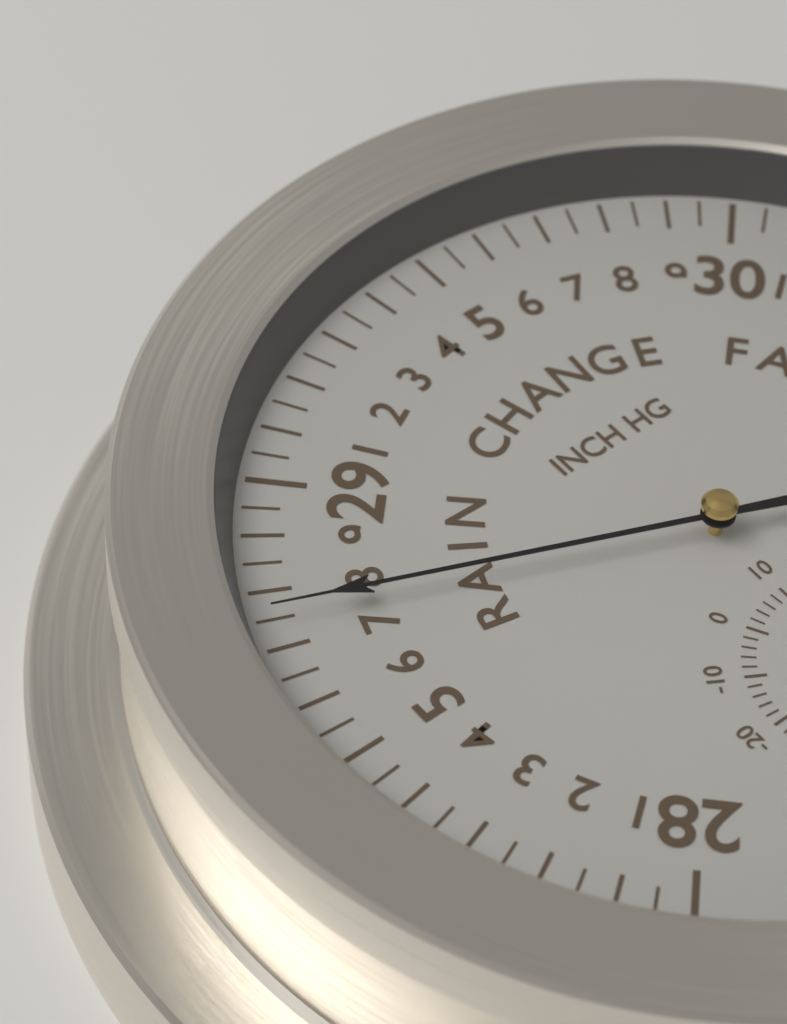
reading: 28.75 inHg
